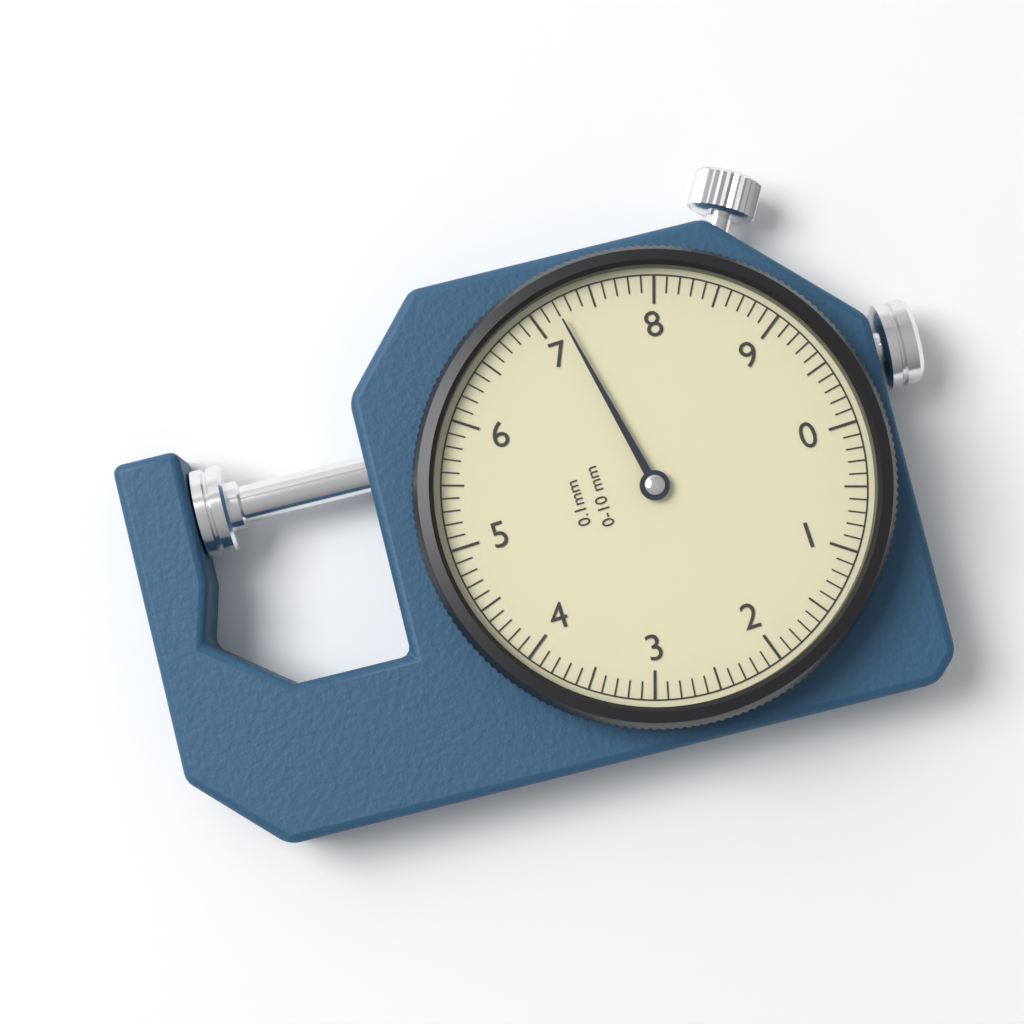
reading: 7.2 mm
